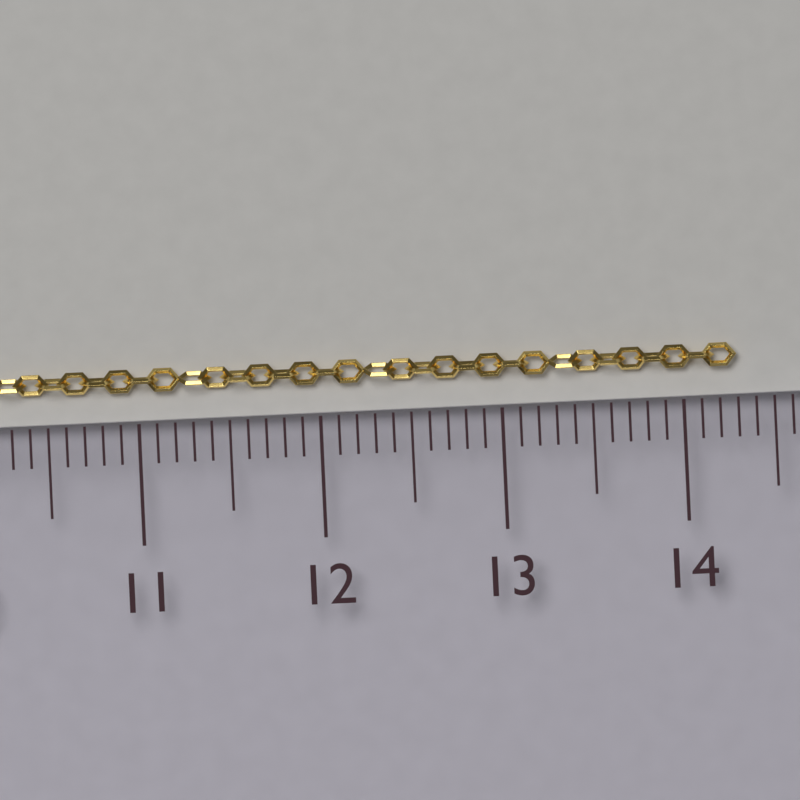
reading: 14.3 cm
